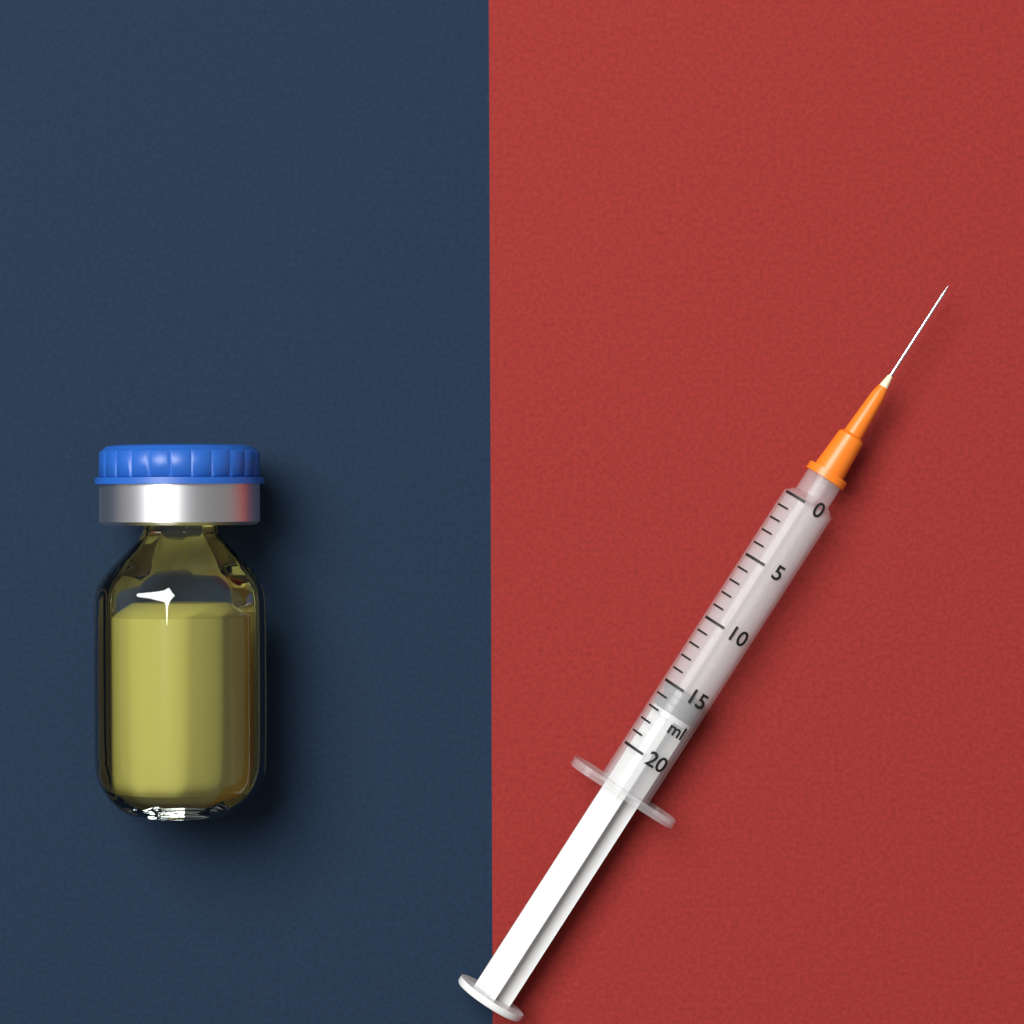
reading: 15 ml
